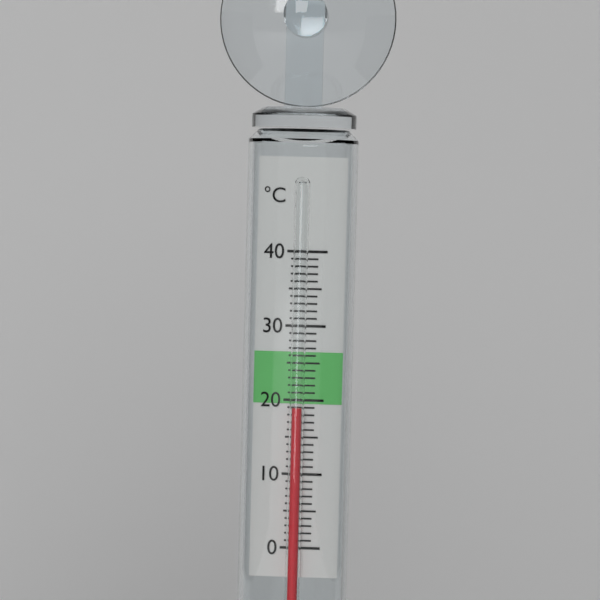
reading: 19 °C
